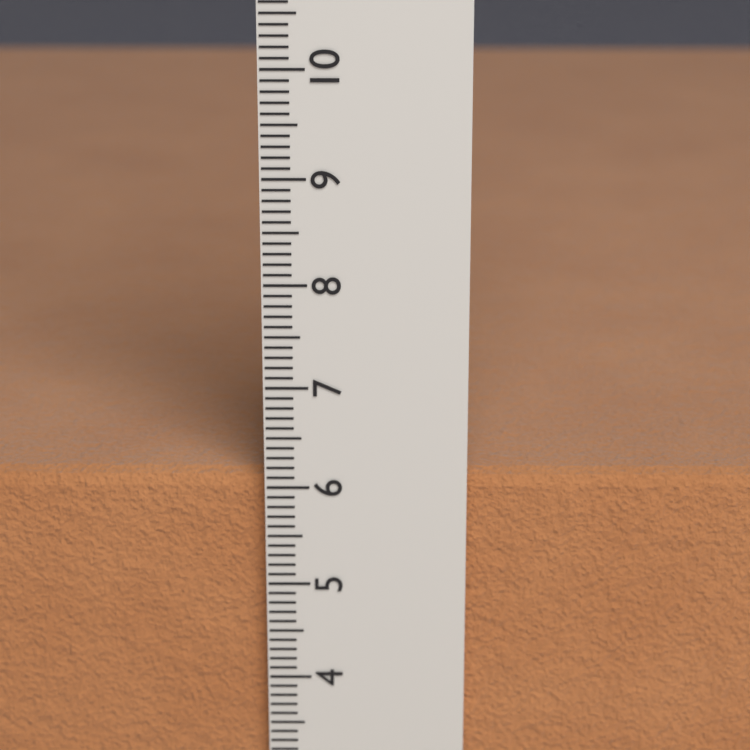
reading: 6.1 cm
